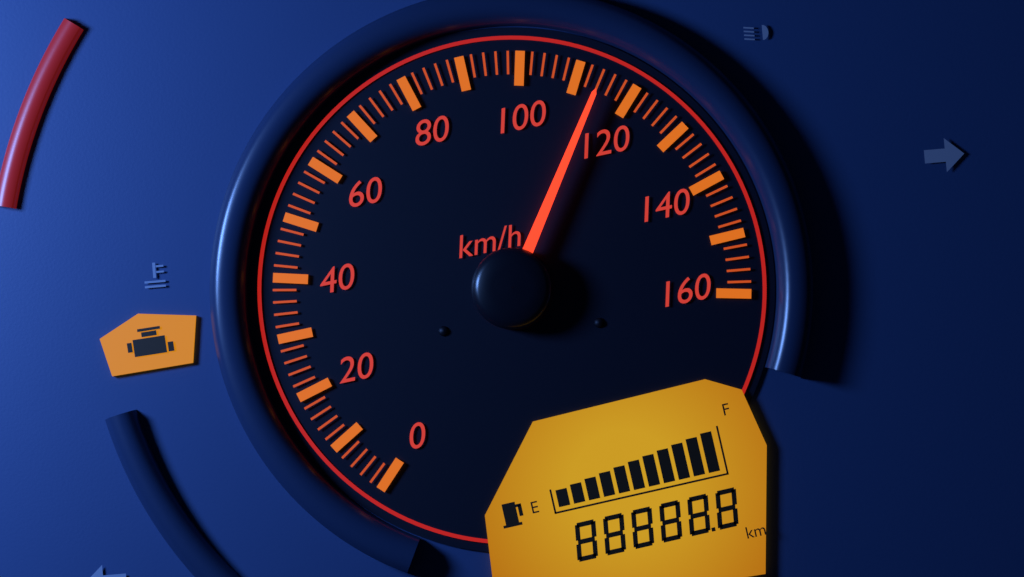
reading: 114 km/h
